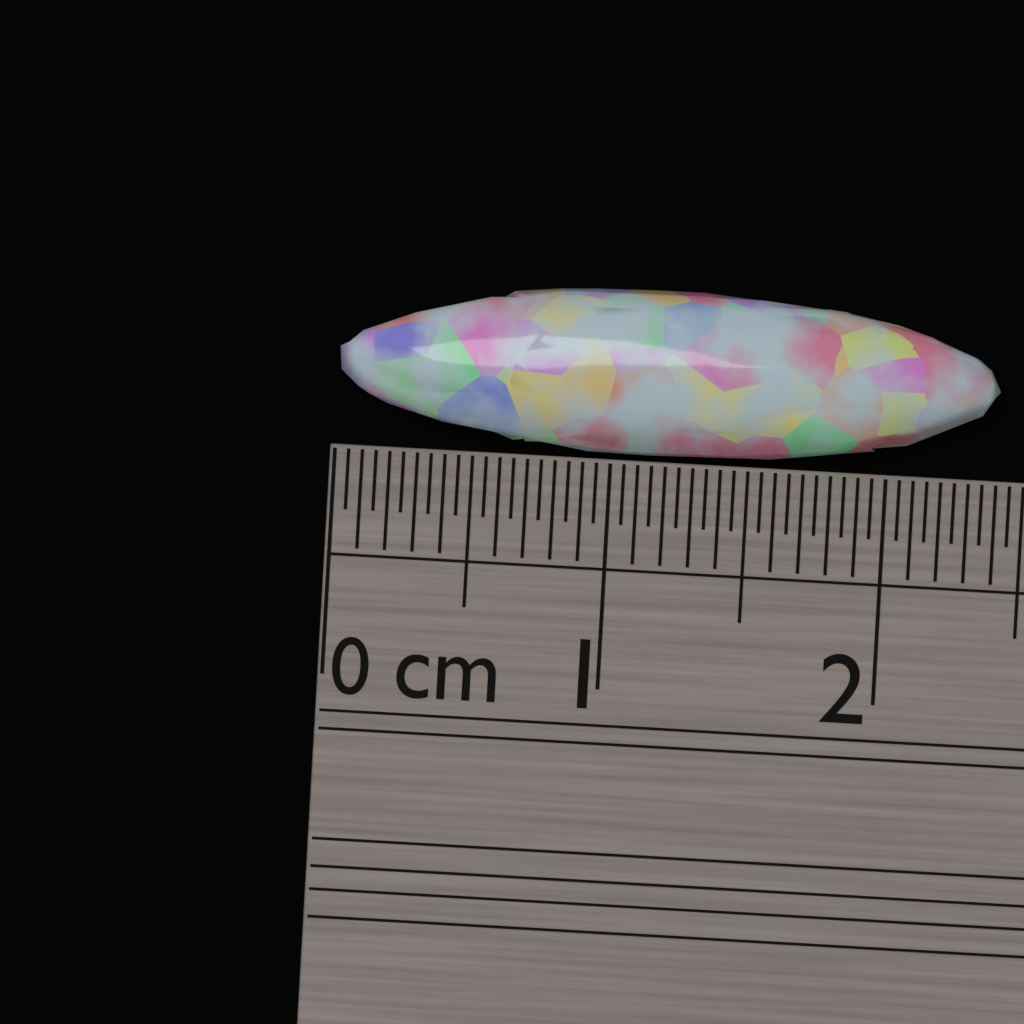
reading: 2.40 cm
